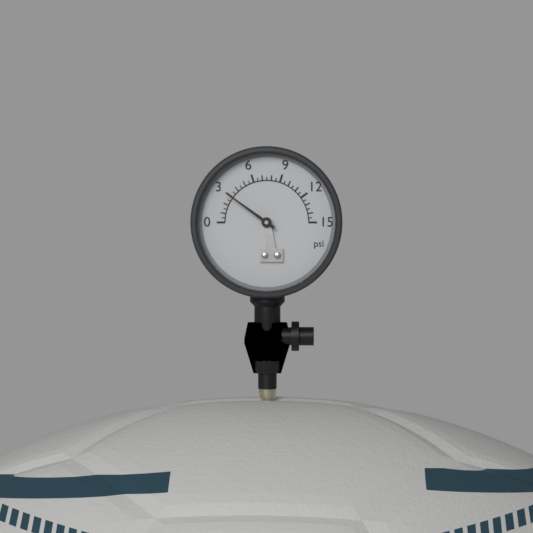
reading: 3.0 psi
